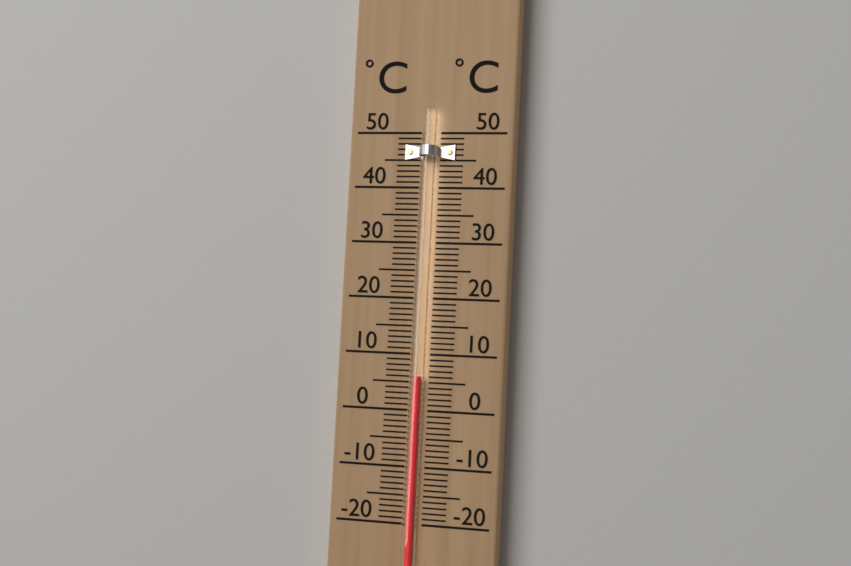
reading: 6 °C
